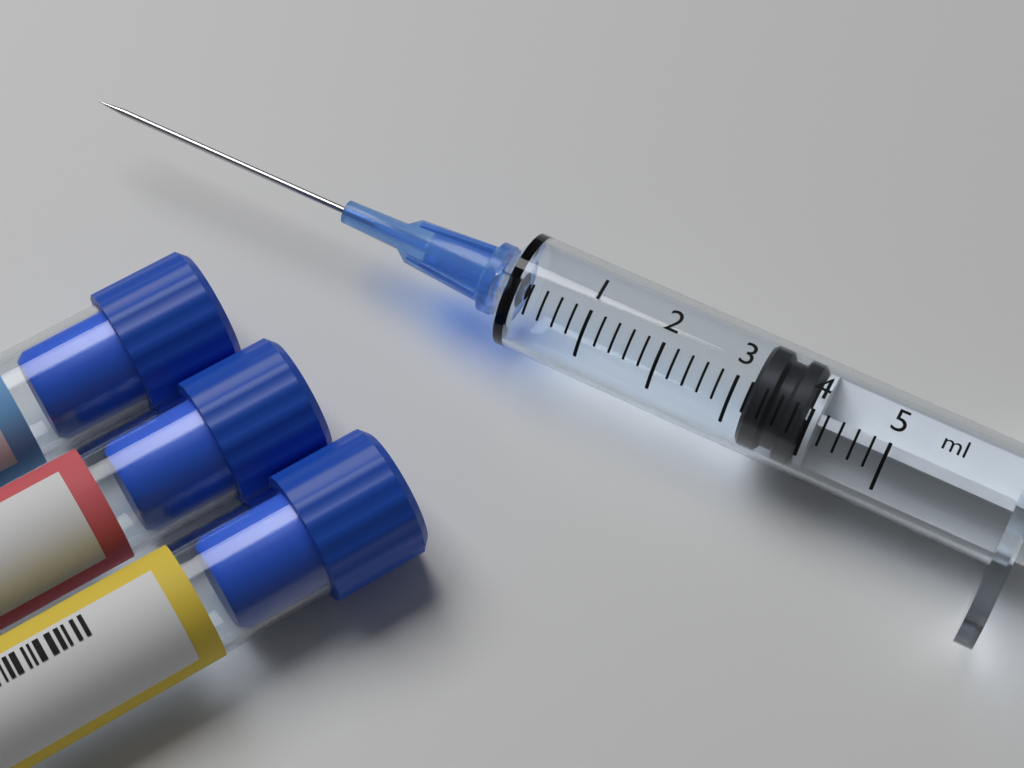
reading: 3.2 ml
